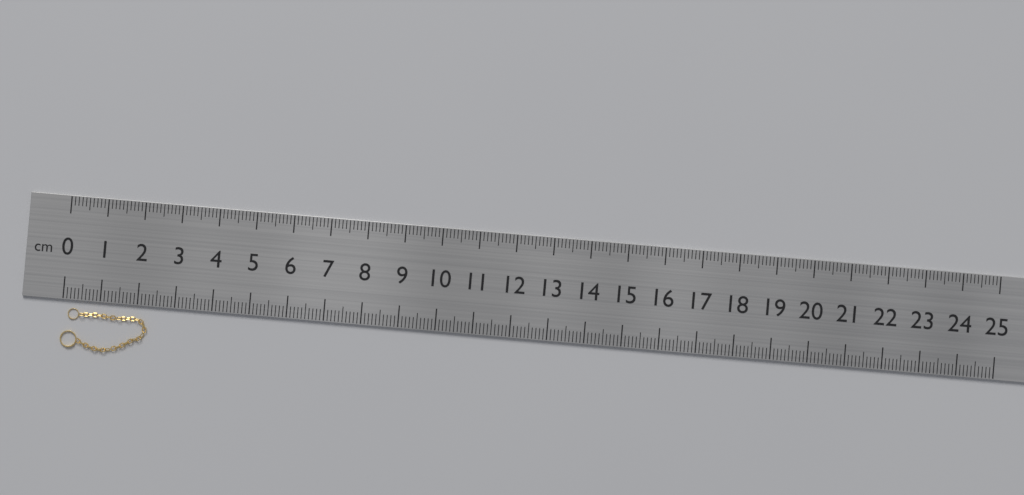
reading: 2.3 cm
